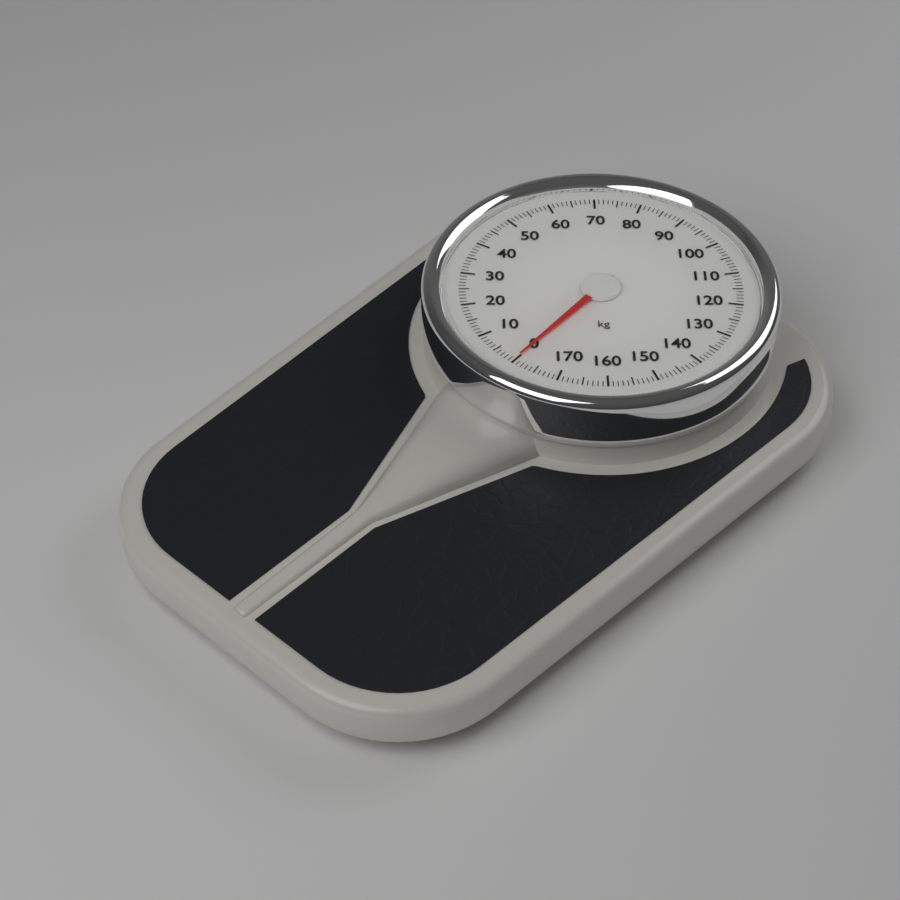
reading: 0 kg
